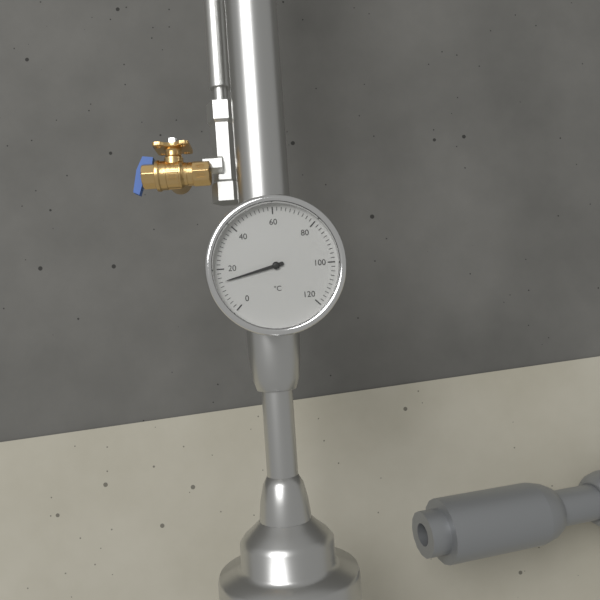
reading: 14 °C
